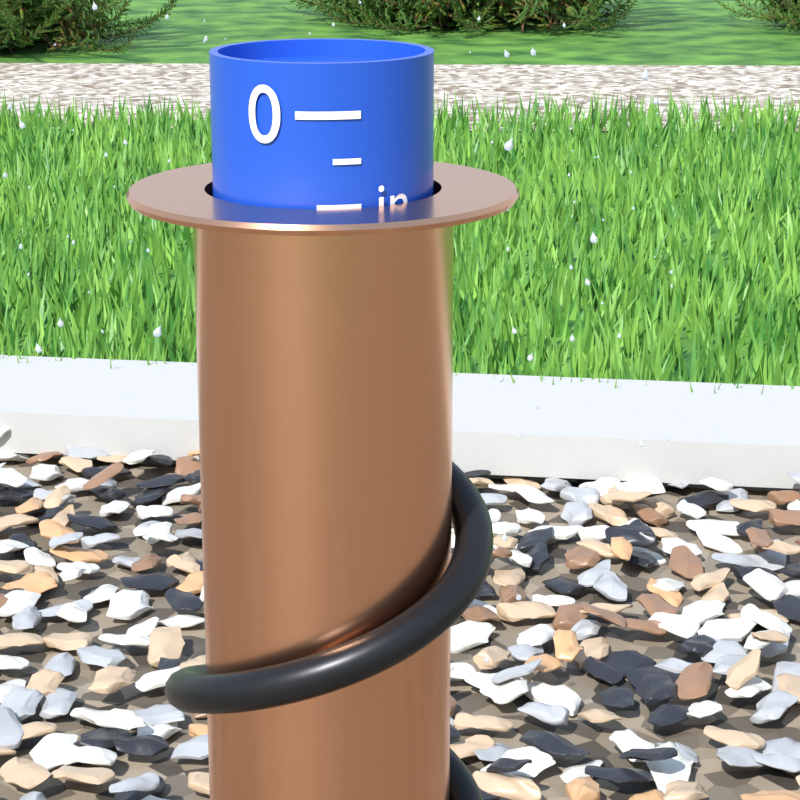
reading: 0.50 in
